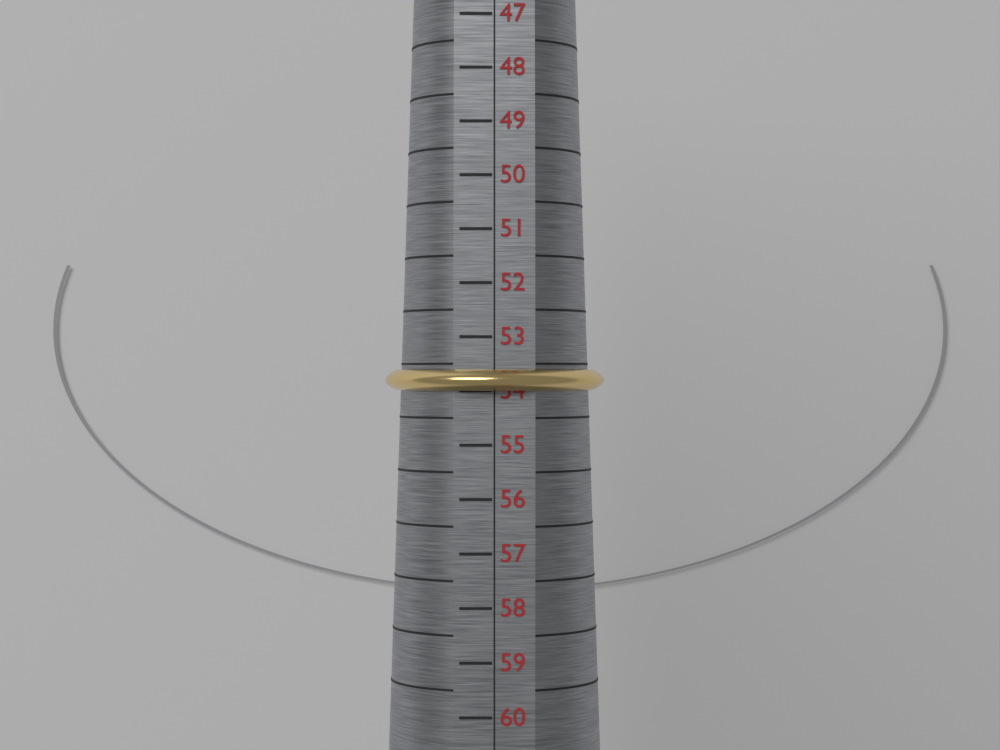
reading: 54.0 (no unit)
